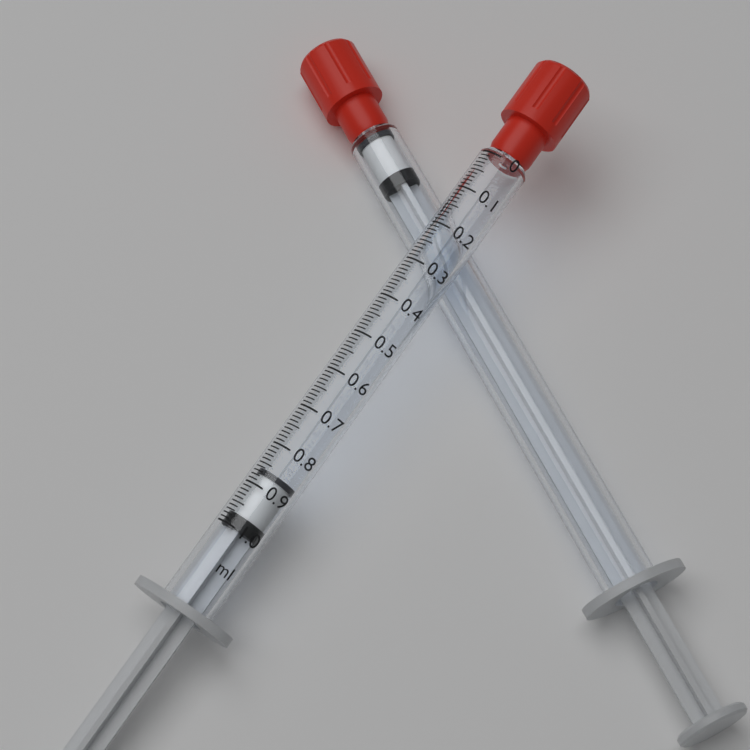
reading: 0.86 ml
